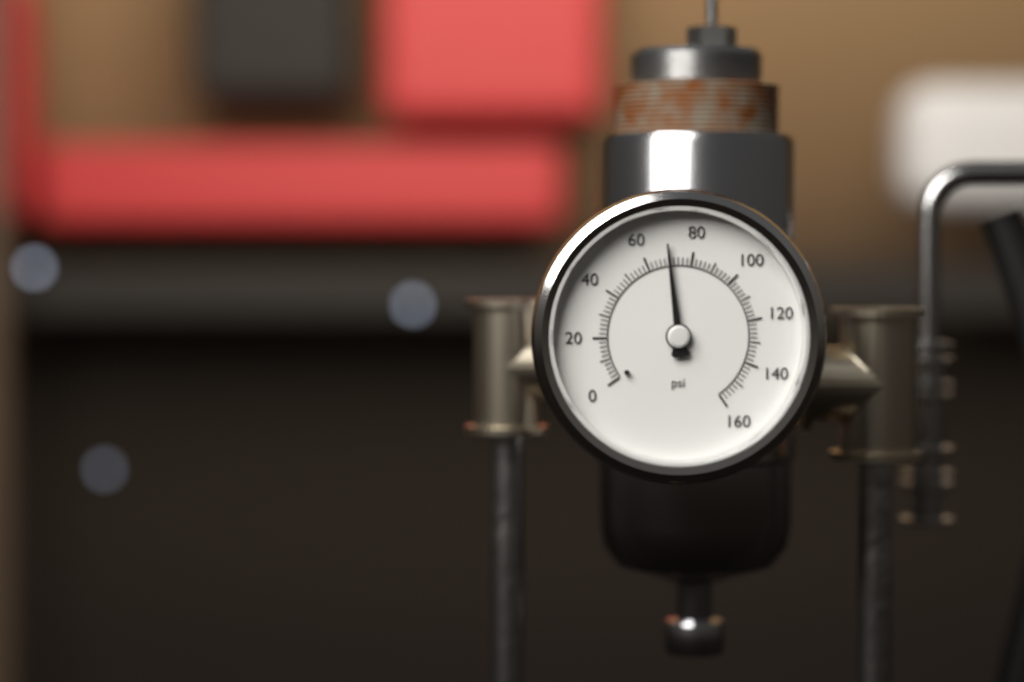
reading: 70 psi
